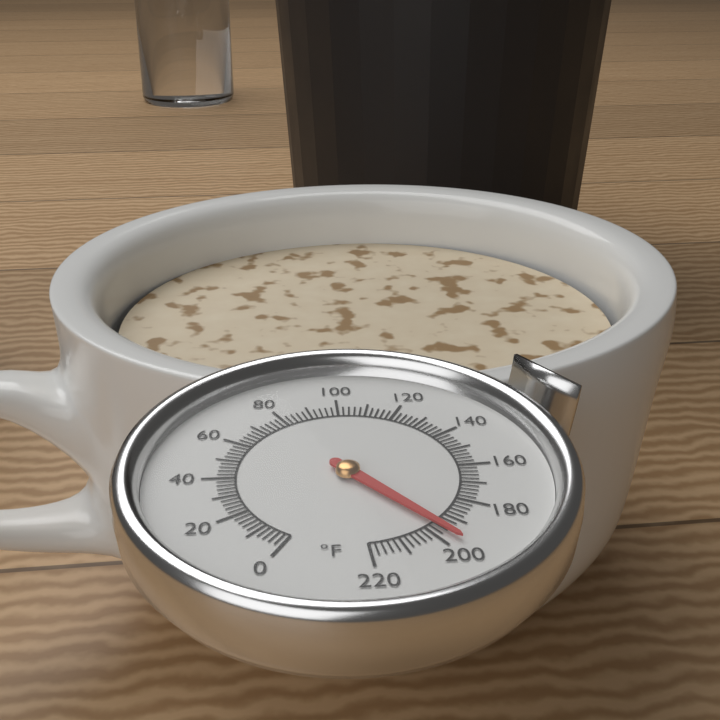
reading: 196 °F
